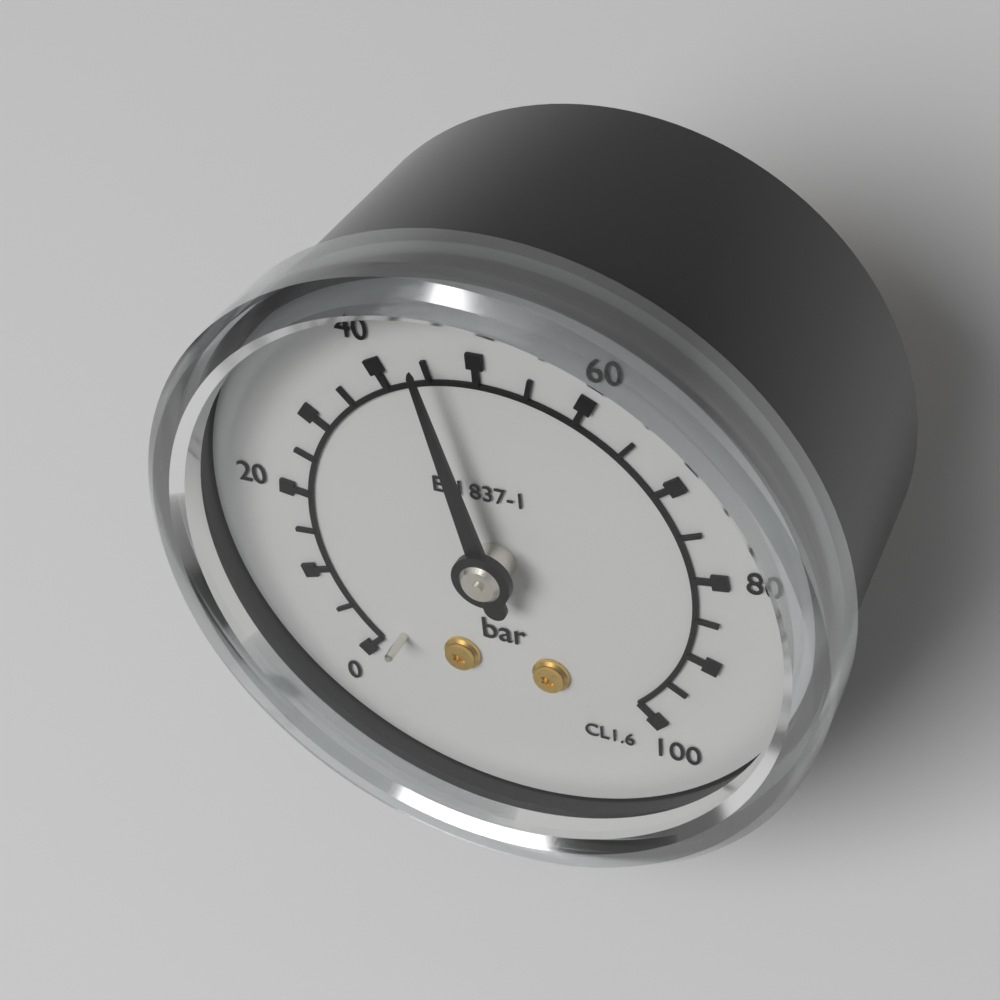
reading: 45 bar
